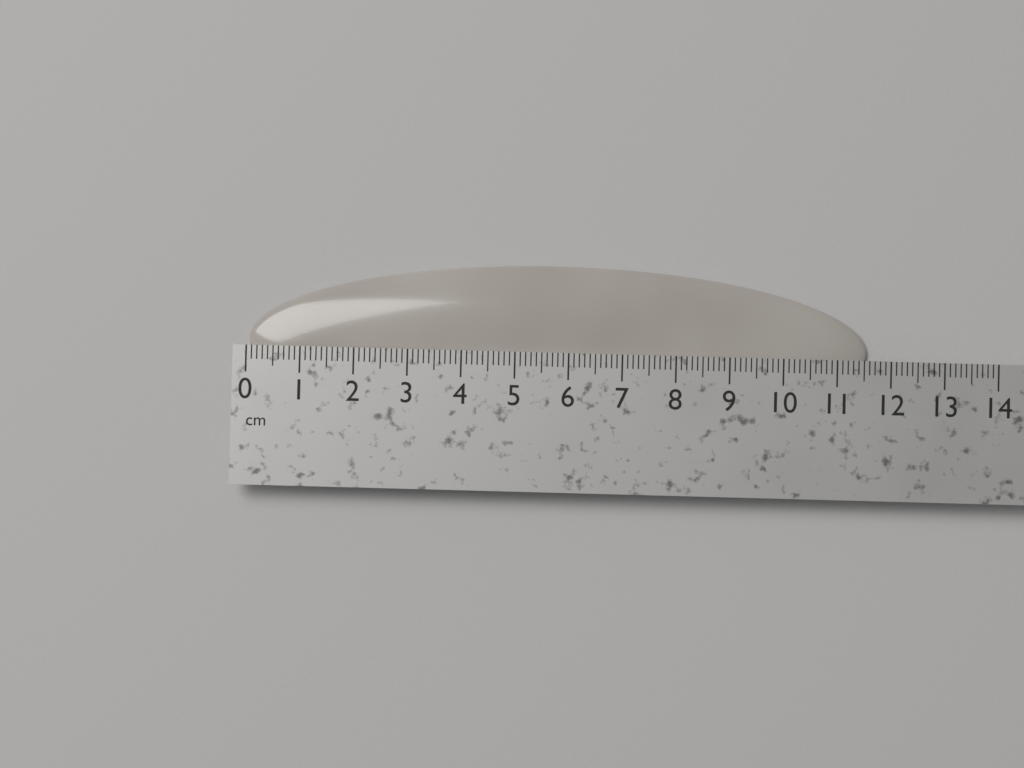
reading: 11.6 cm
